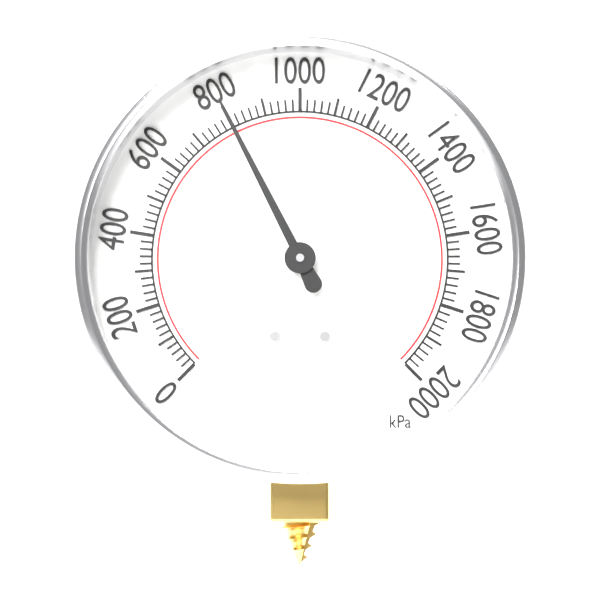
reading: 800 kPa
